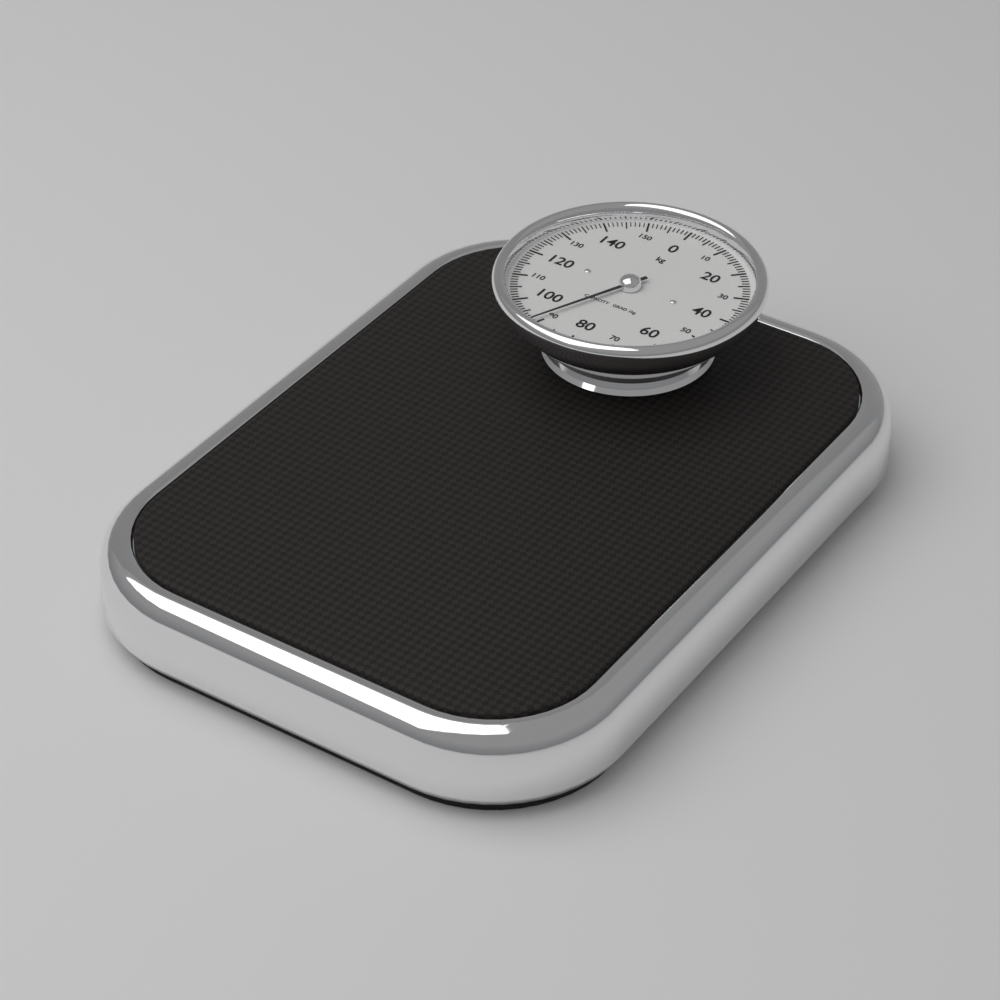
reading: 91 kg
